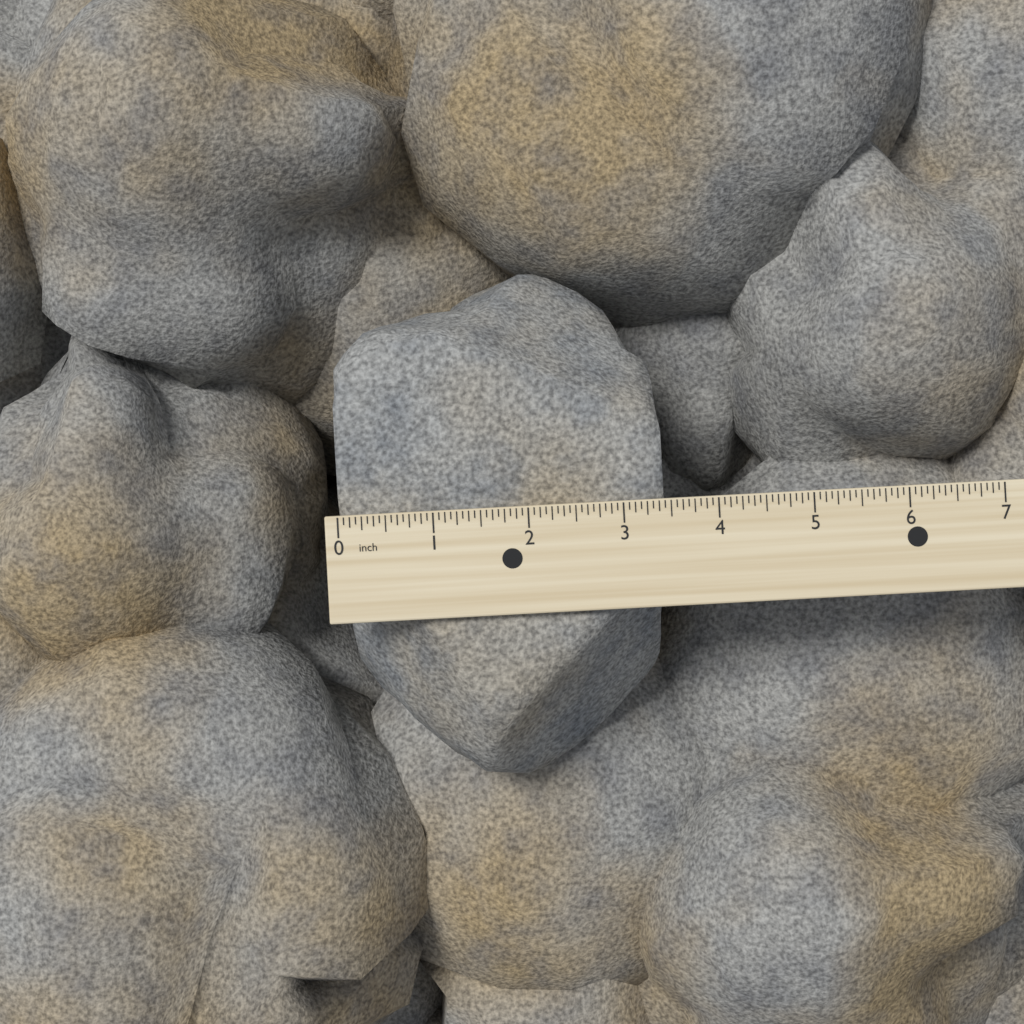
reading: 3.4375 inch
